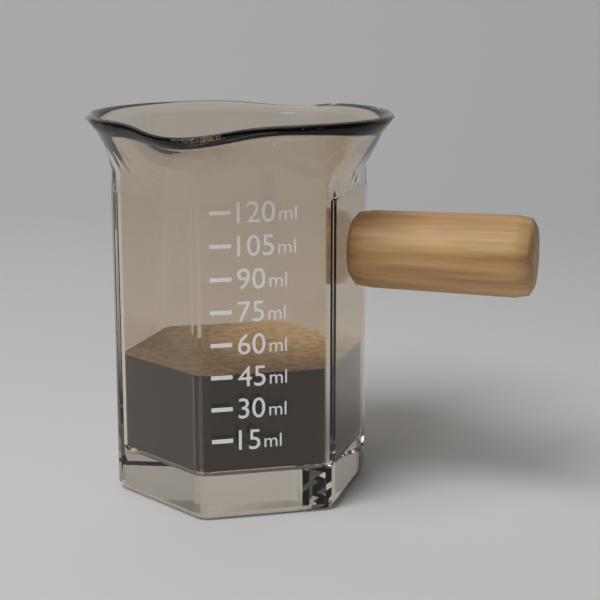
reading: 45 ml
